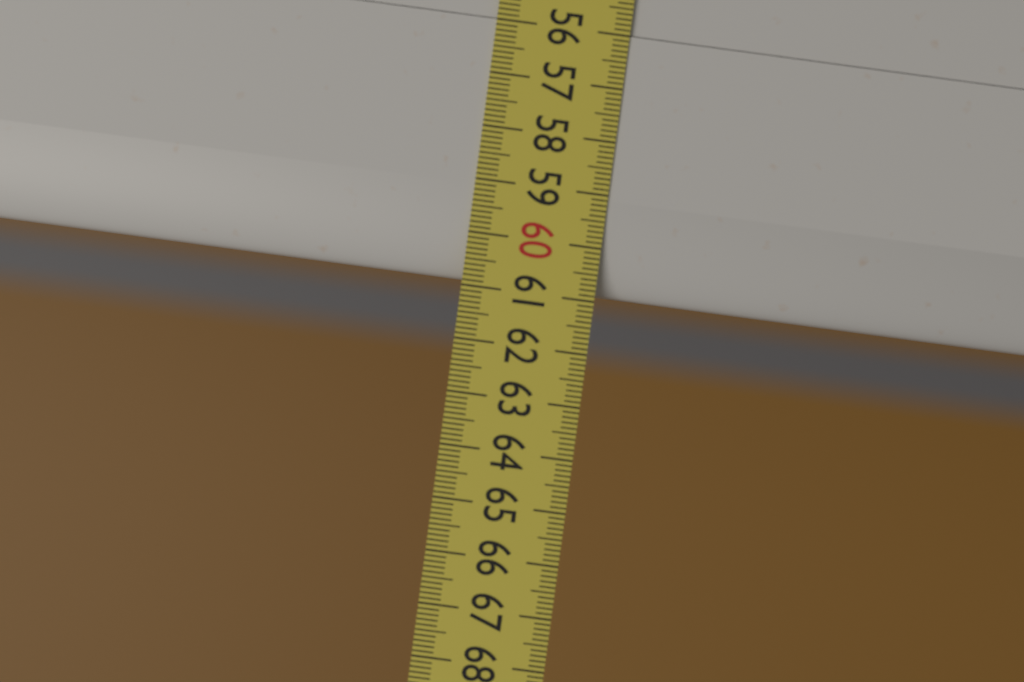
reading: 60.9 (no unit)
